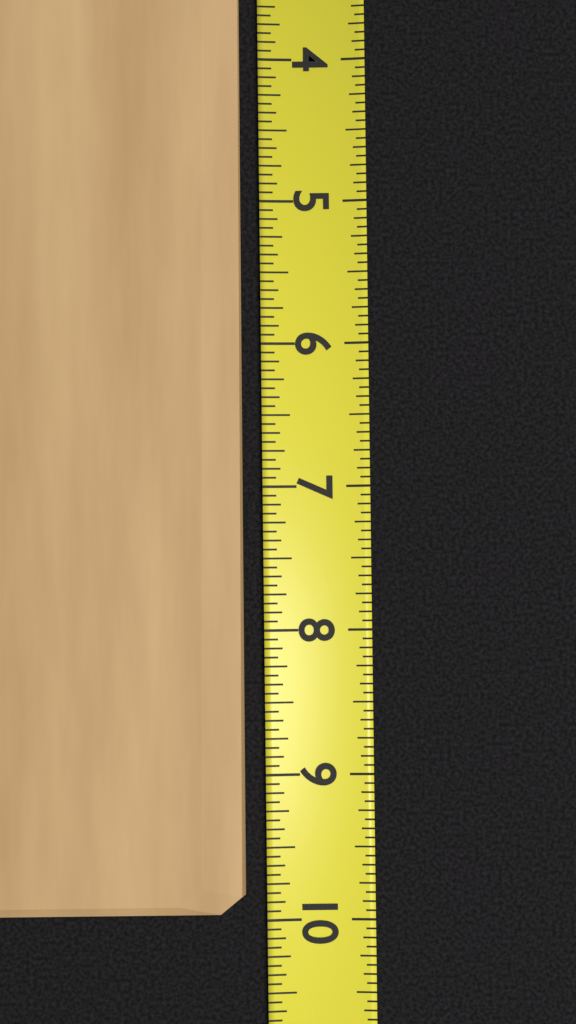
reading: 9.9375 (no unit)
